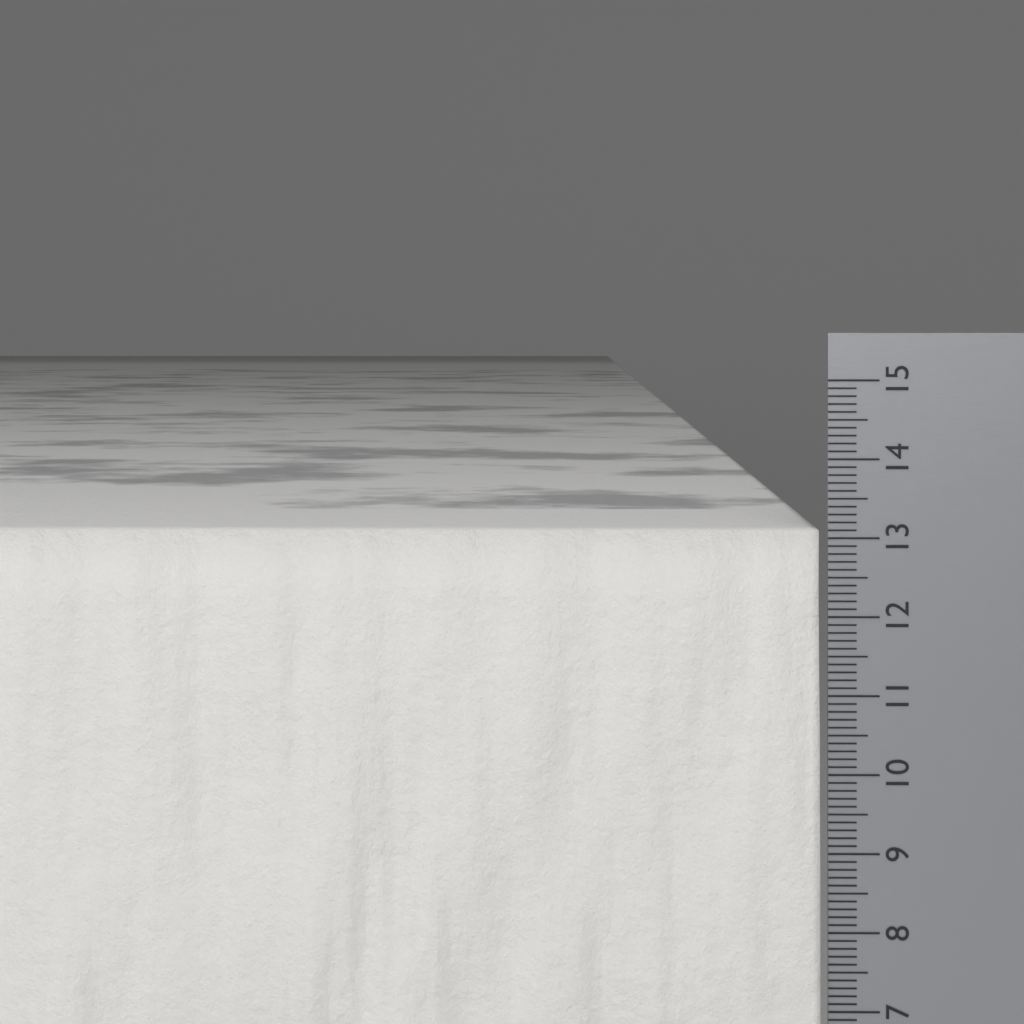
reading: 13.1 cm
